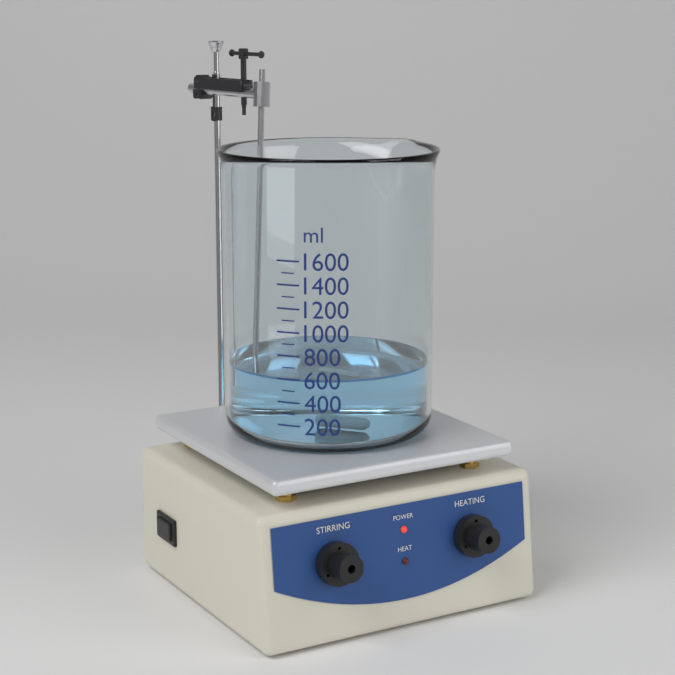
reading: 600 ml
